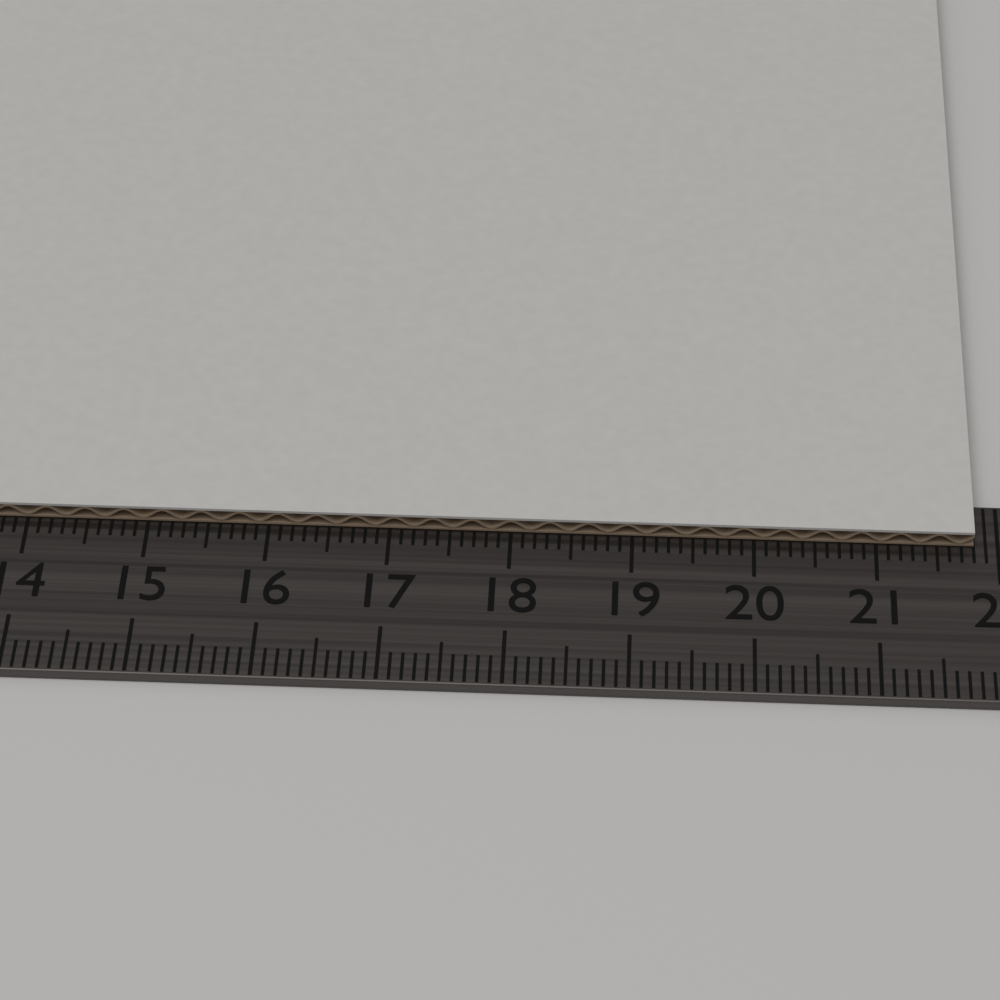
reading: 21.8 cm
